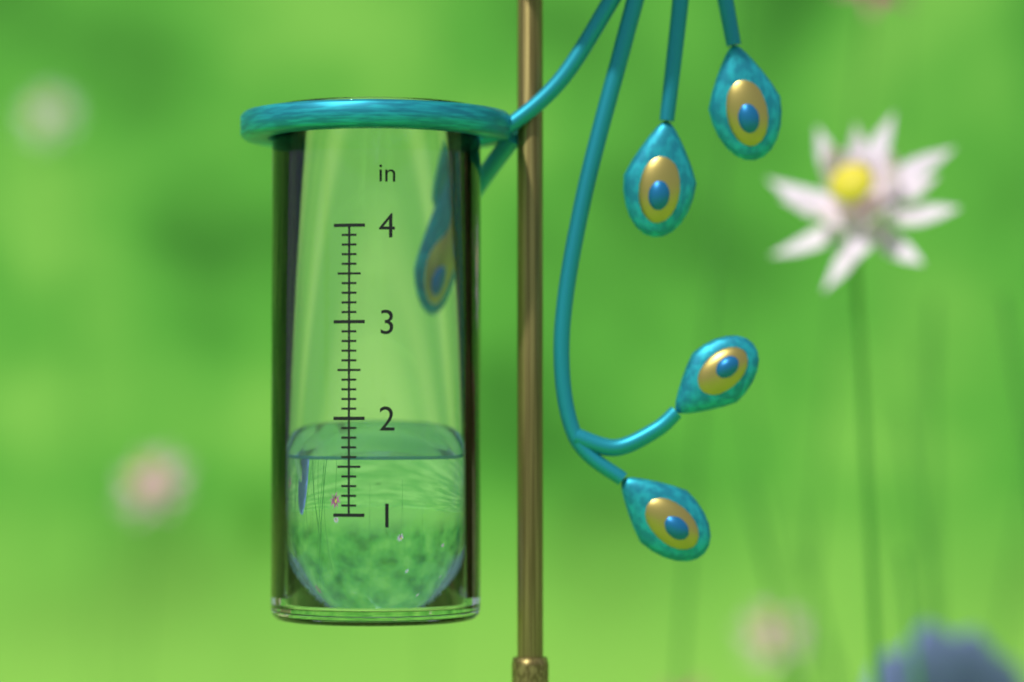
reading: 1.6 in
